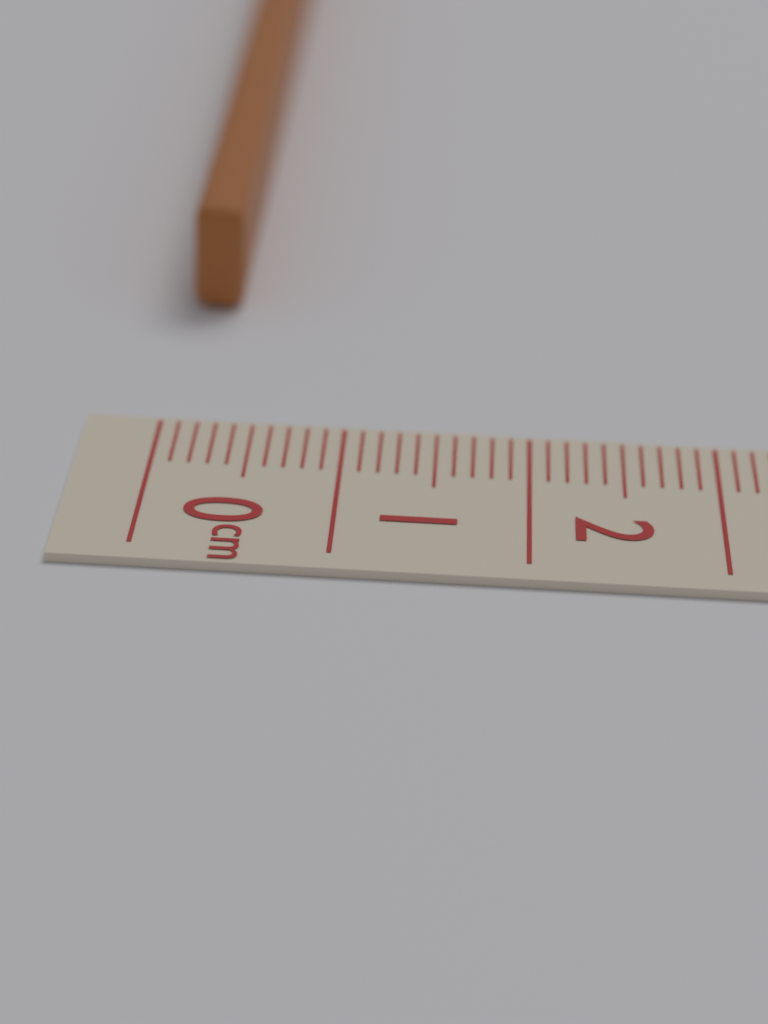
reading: 0.3 cm
